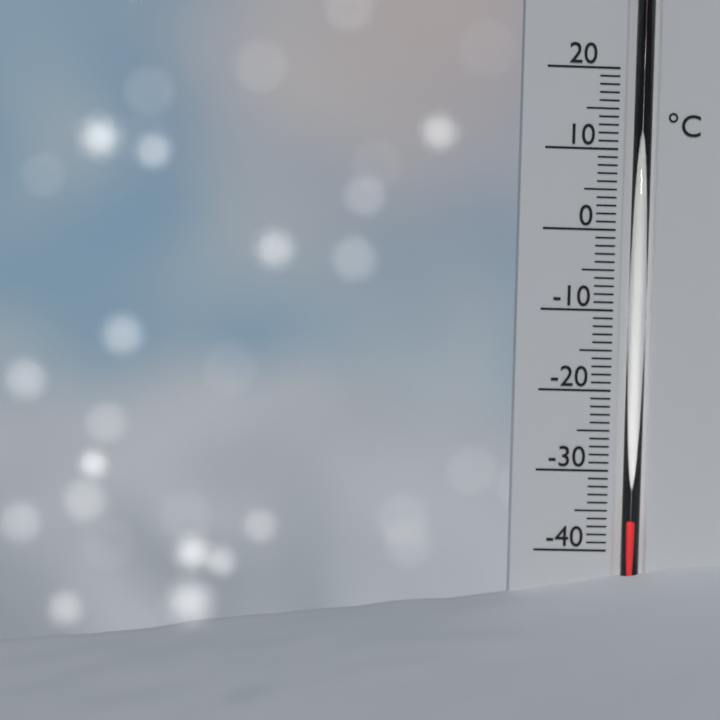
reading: -36 °C
